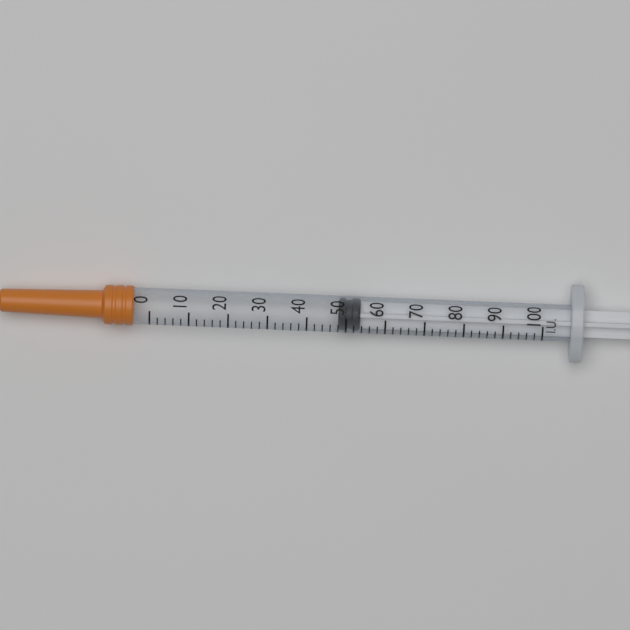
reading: 48 IU
